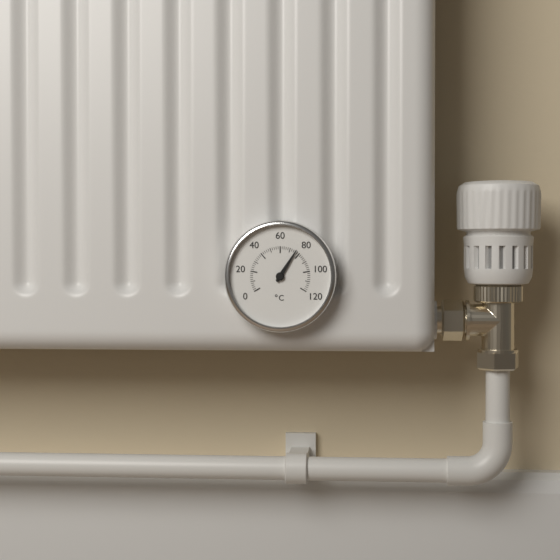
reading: 76 °C
